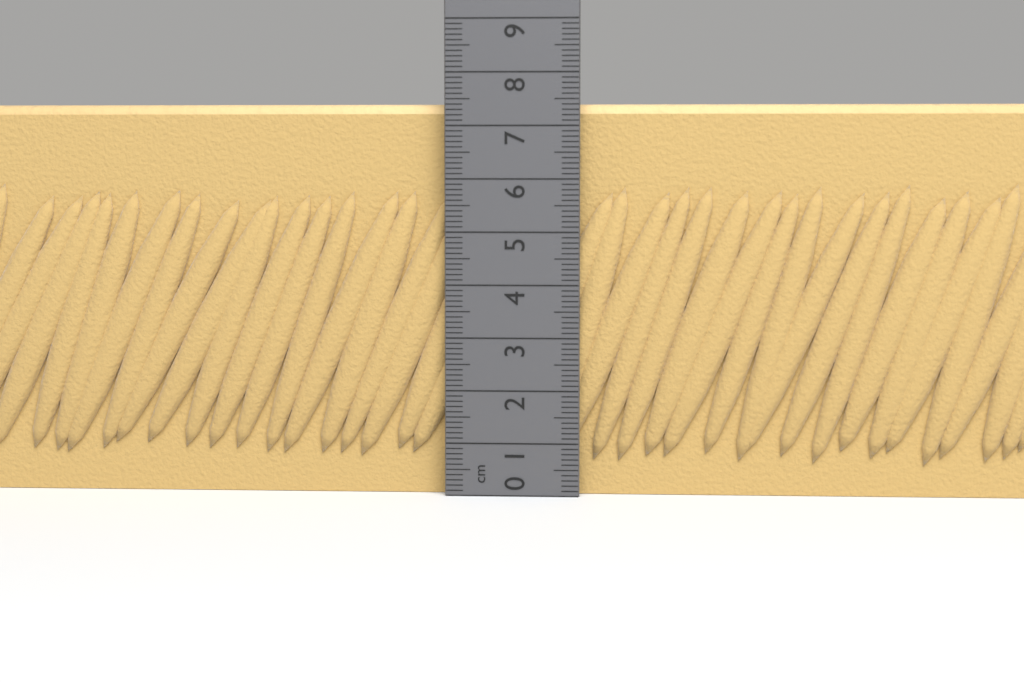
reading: 7.4 cm
